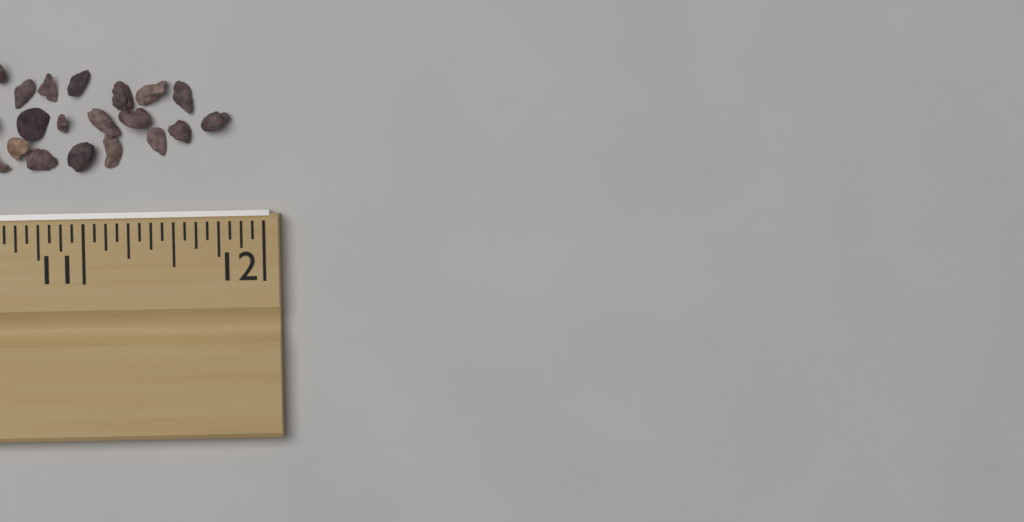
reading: 11.8125 in
